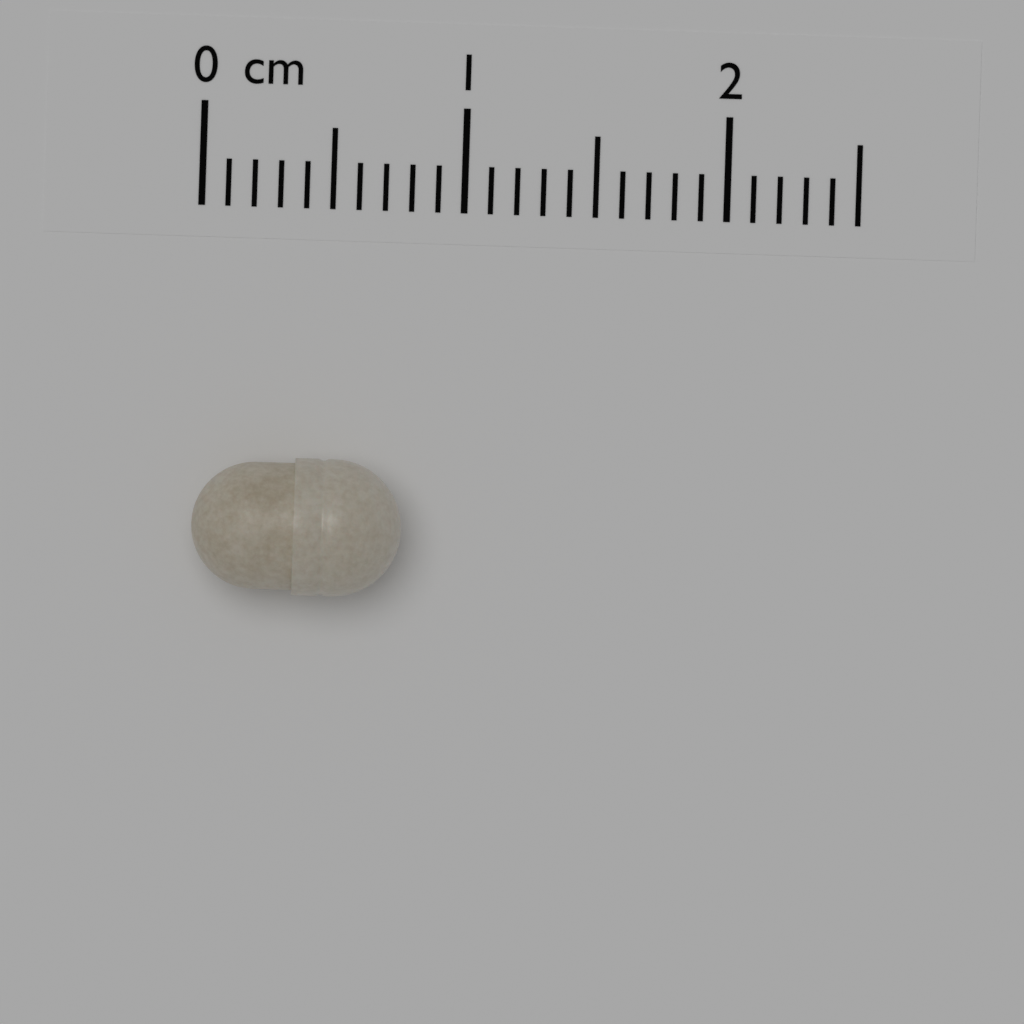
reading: 0.8 cm
